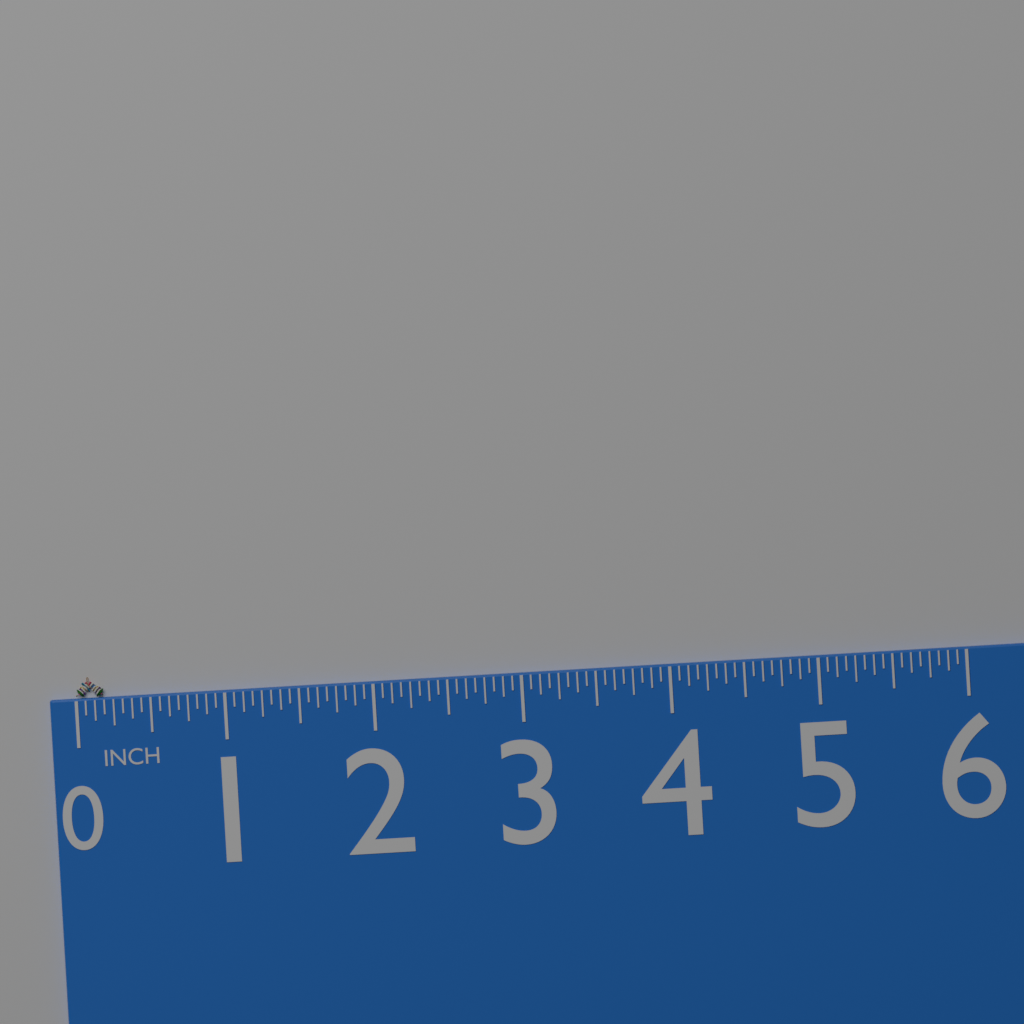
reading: 0.1875 in
